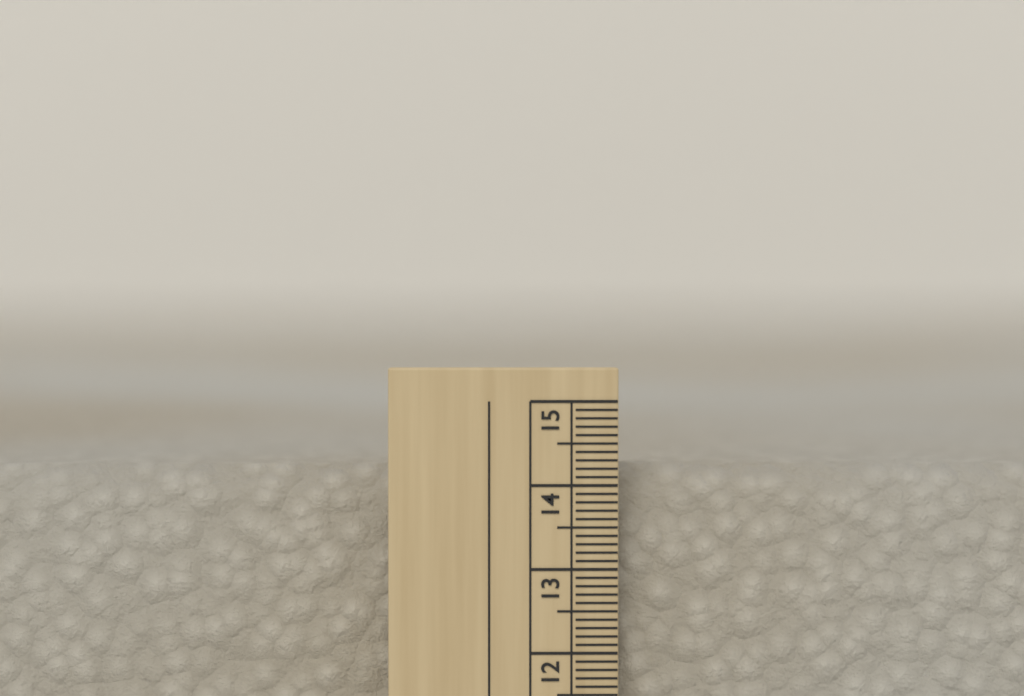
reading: 14.2 cm
